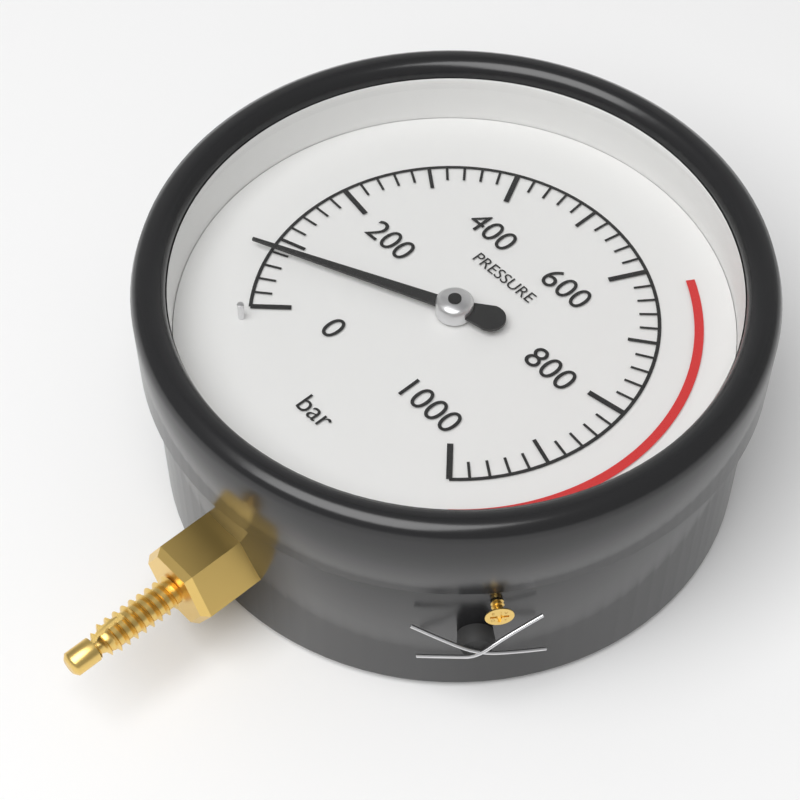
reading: 80 bar
